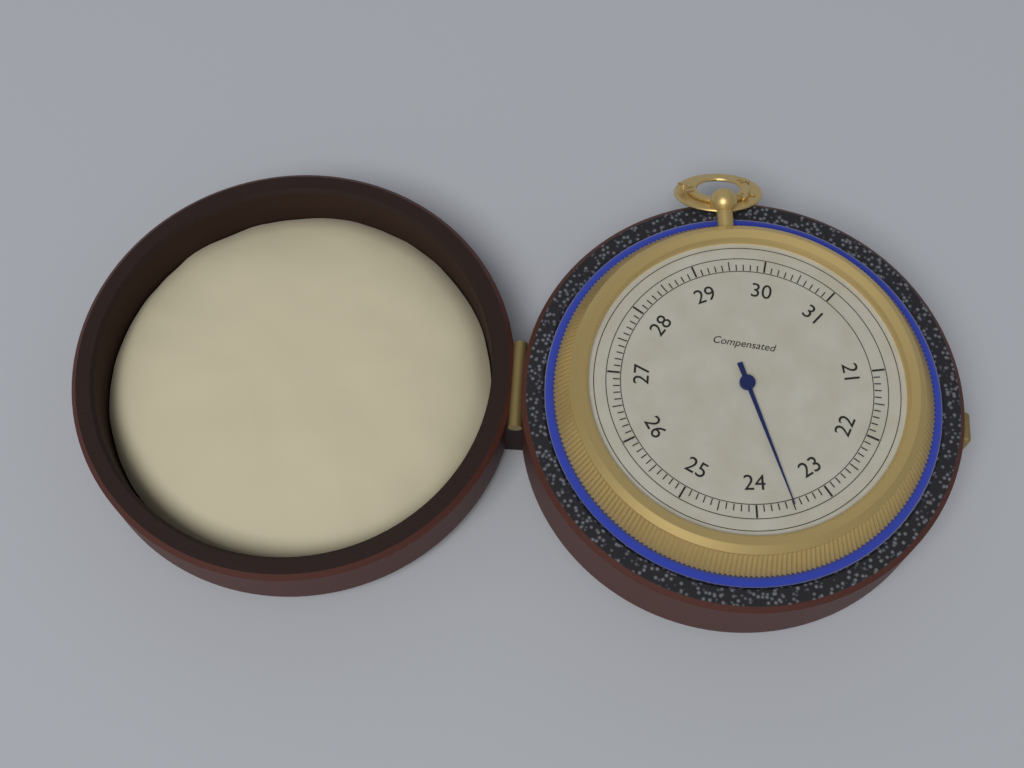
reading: 23.5 (no unit)
